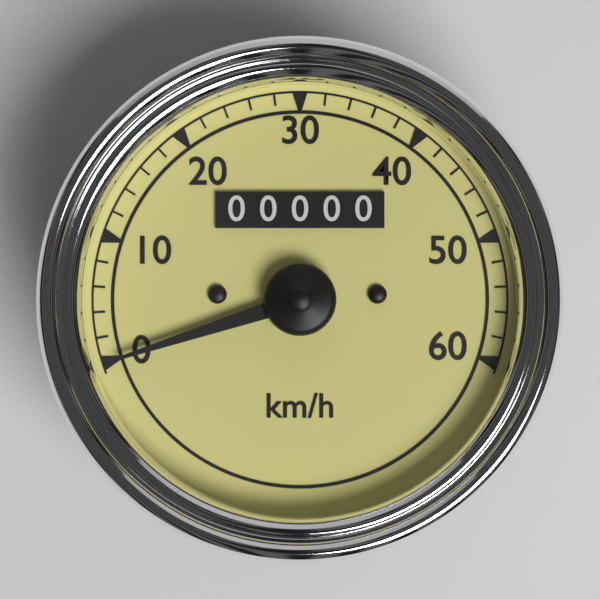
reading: 0 km/h
